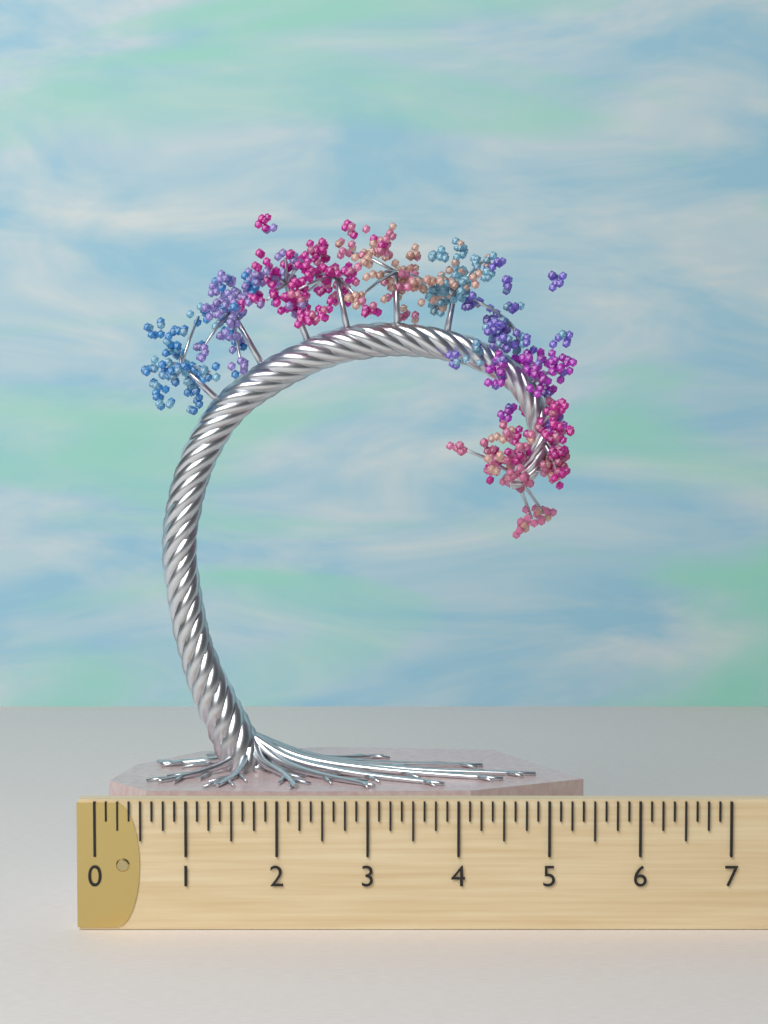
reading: 5.500 (no unit)
